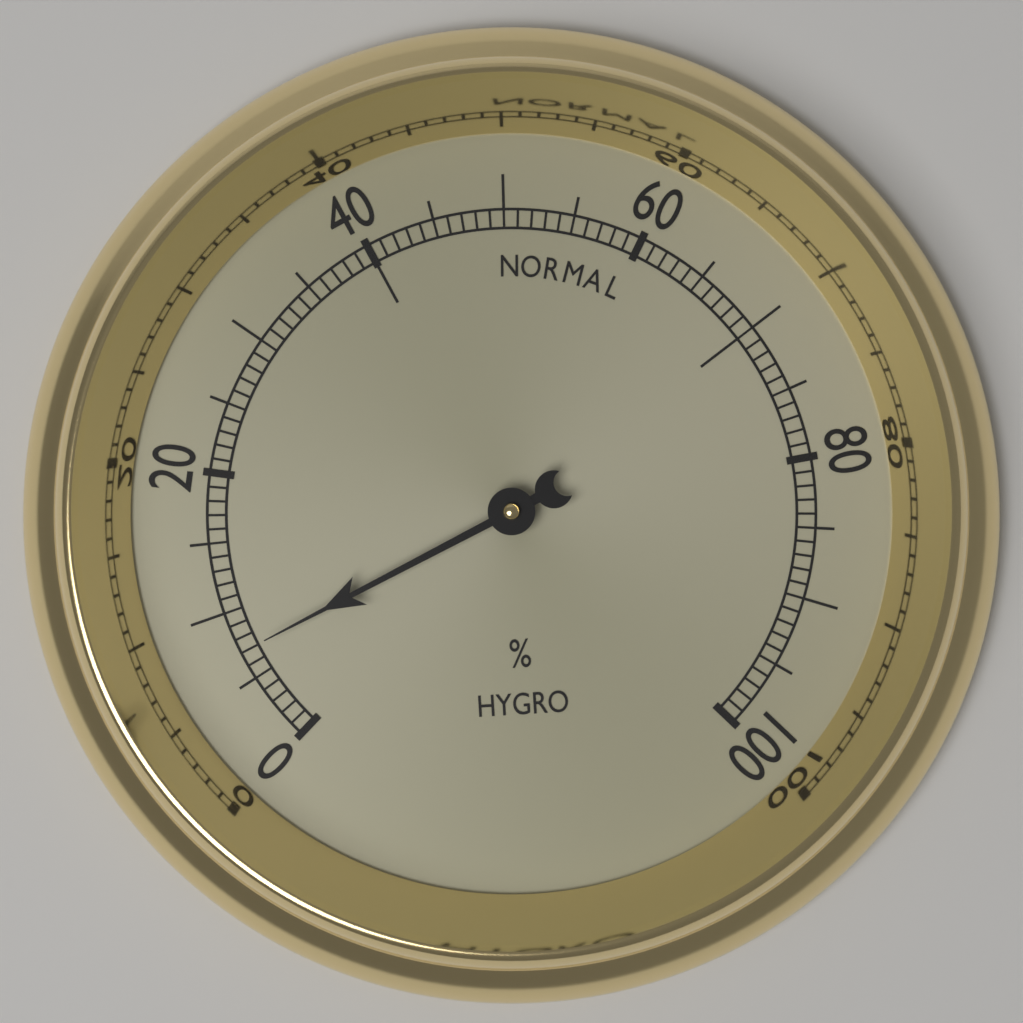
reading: 7 %
